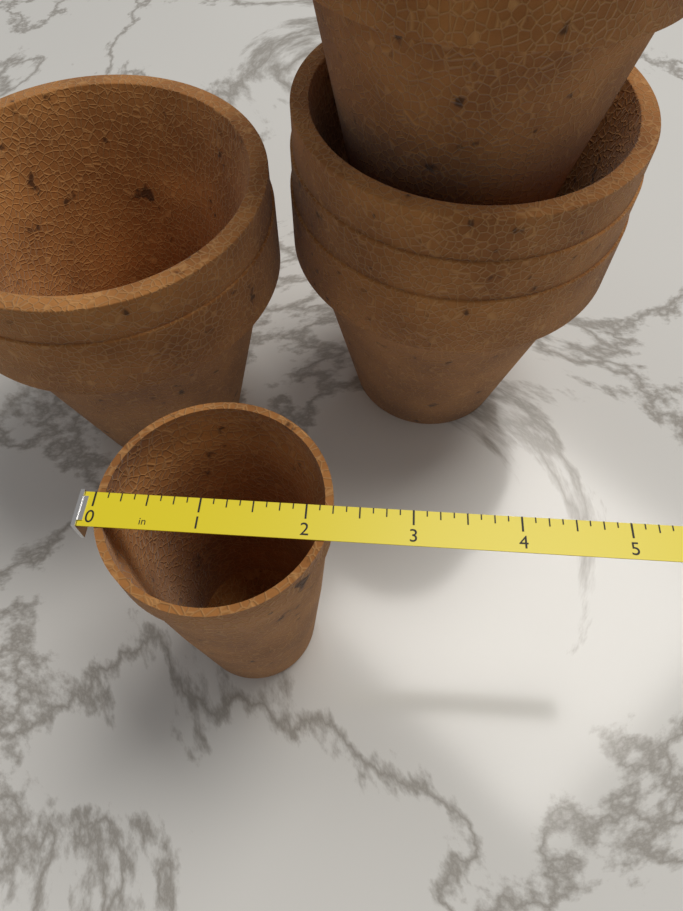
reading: 2.250 in
